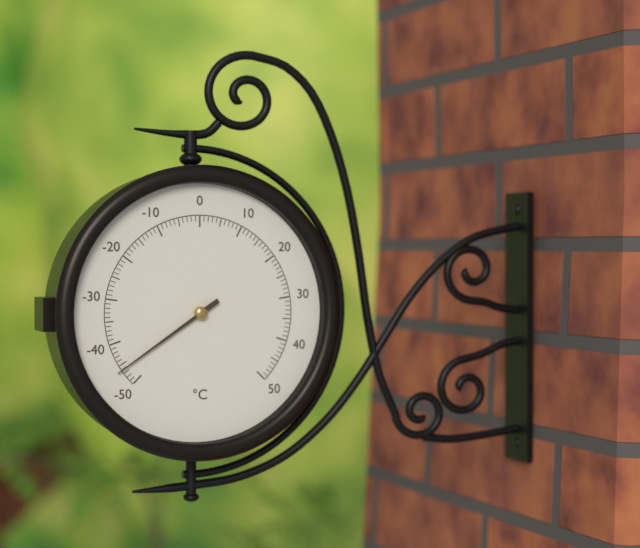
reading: -46 °C
